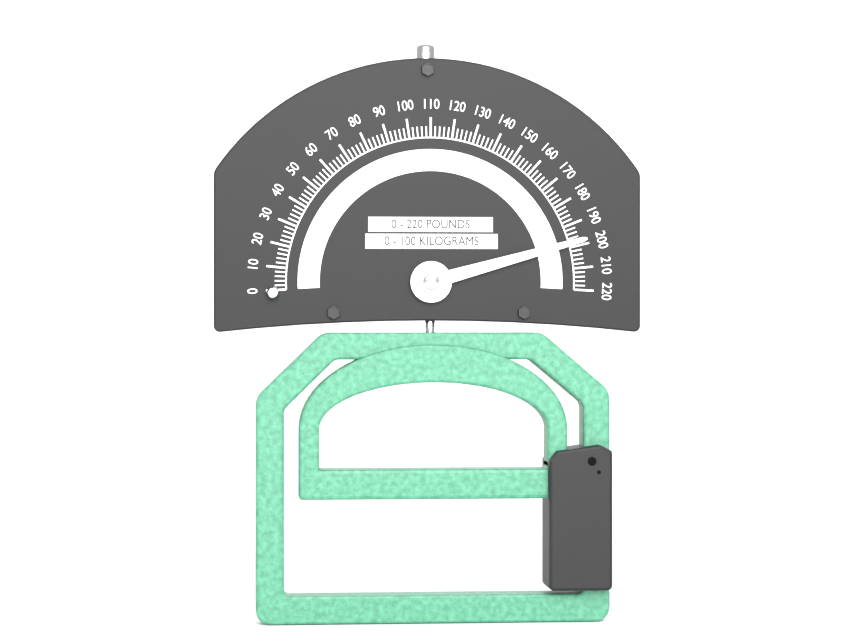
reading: 198 lb
